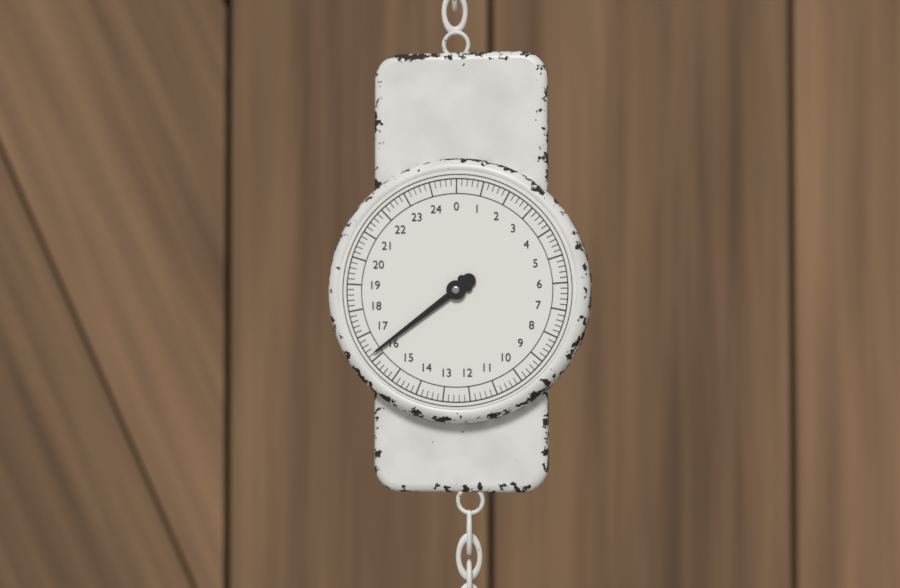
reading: 16.2 (no unit)
